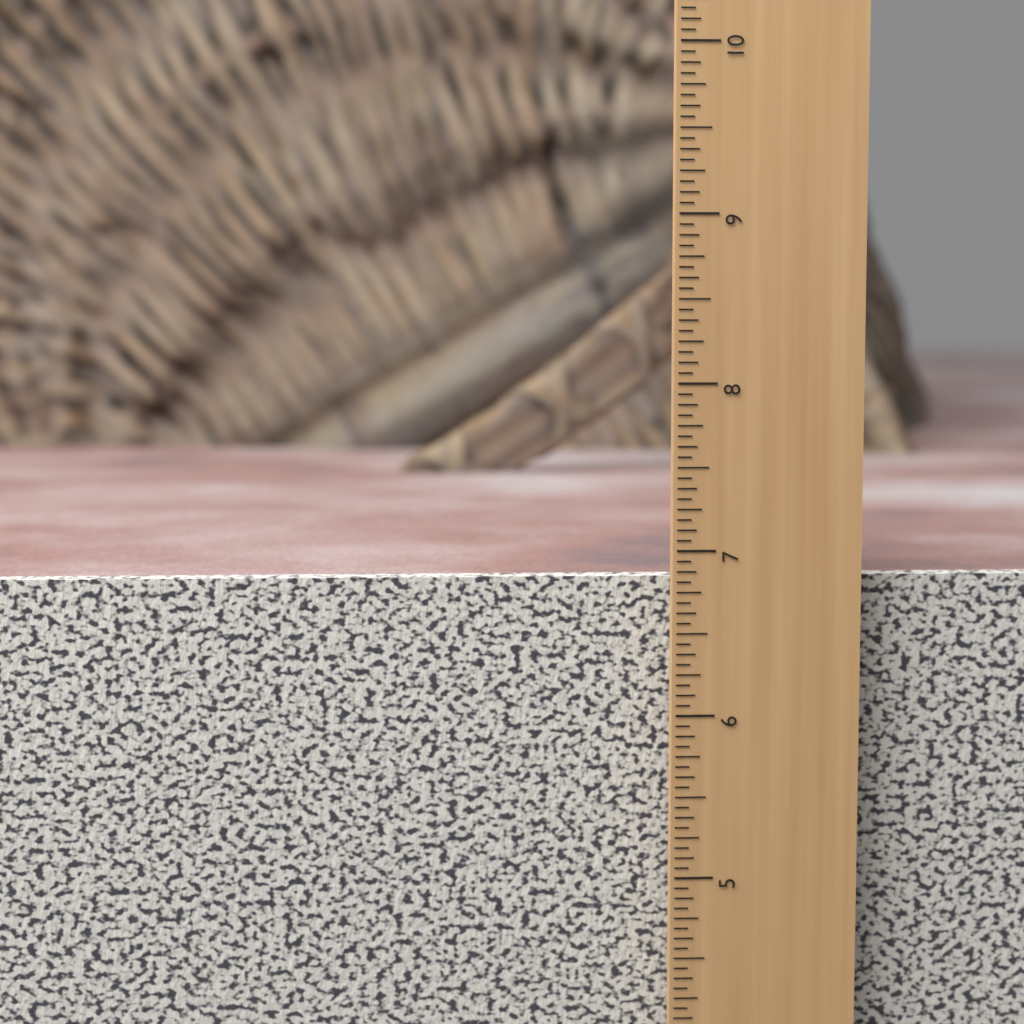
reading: 6.8125 in
